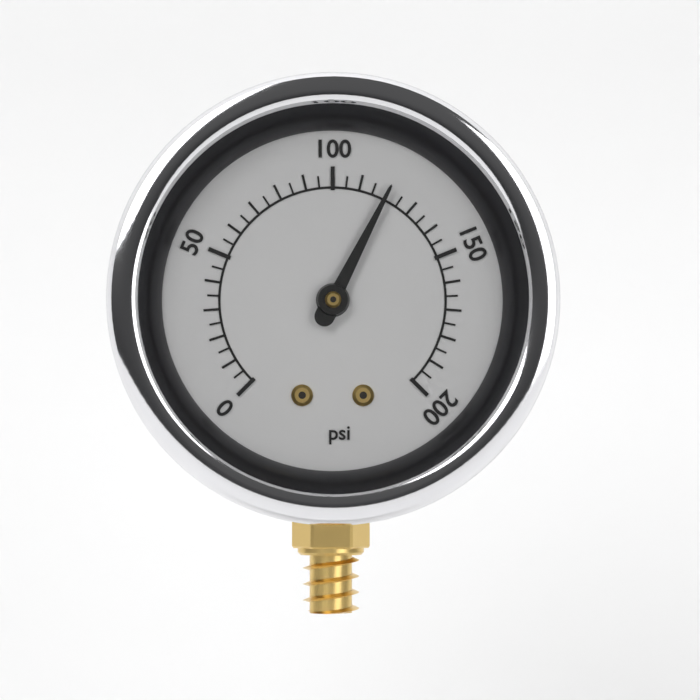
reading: 120 psi
